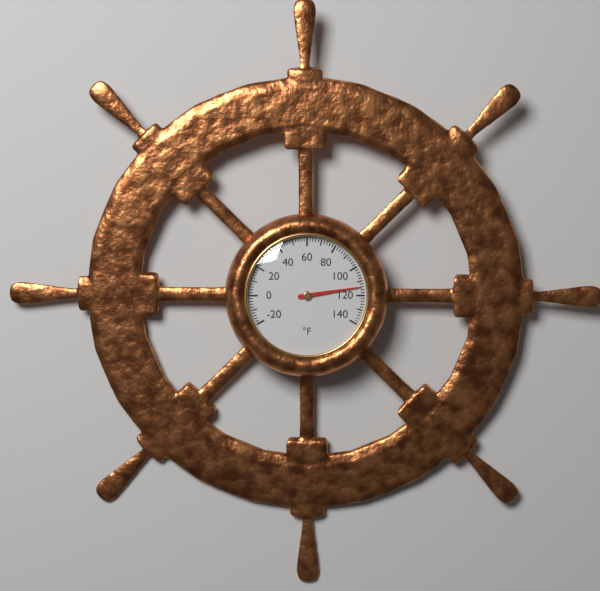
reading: 114 °F
